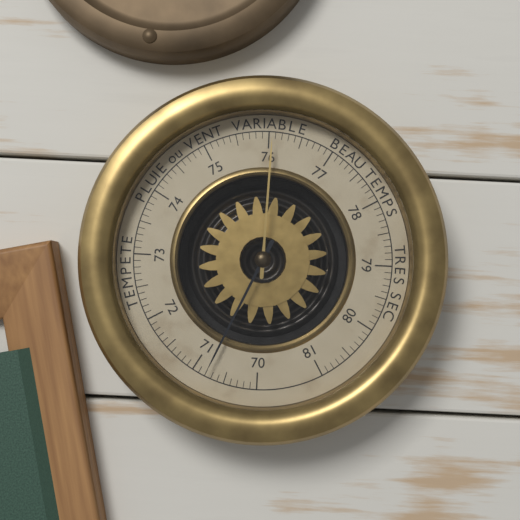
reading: 70.8 (no unit)
